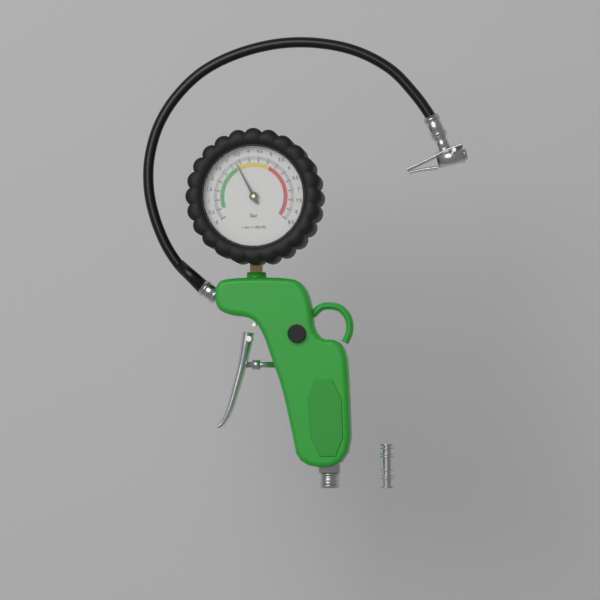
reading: 3.3 bar
